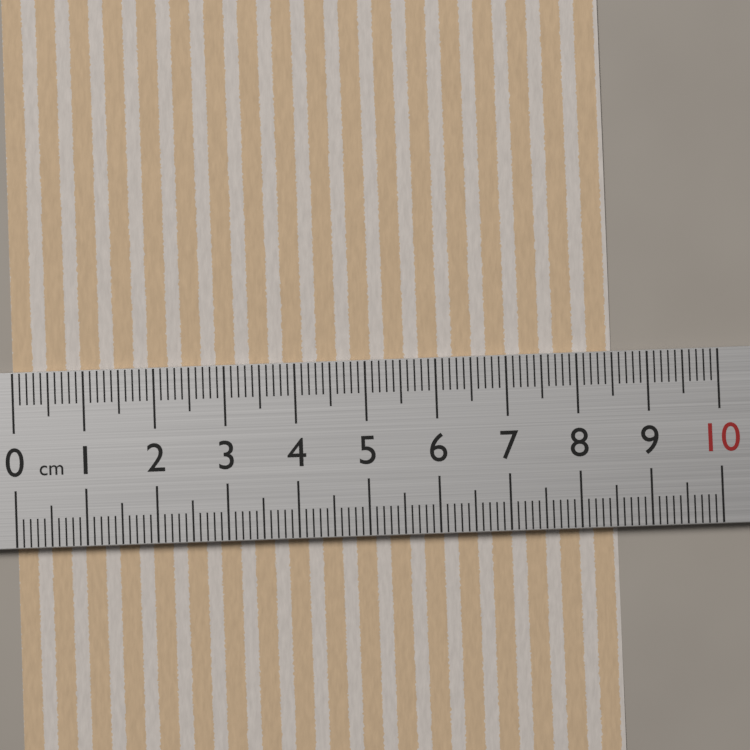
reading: 8.5 cm
